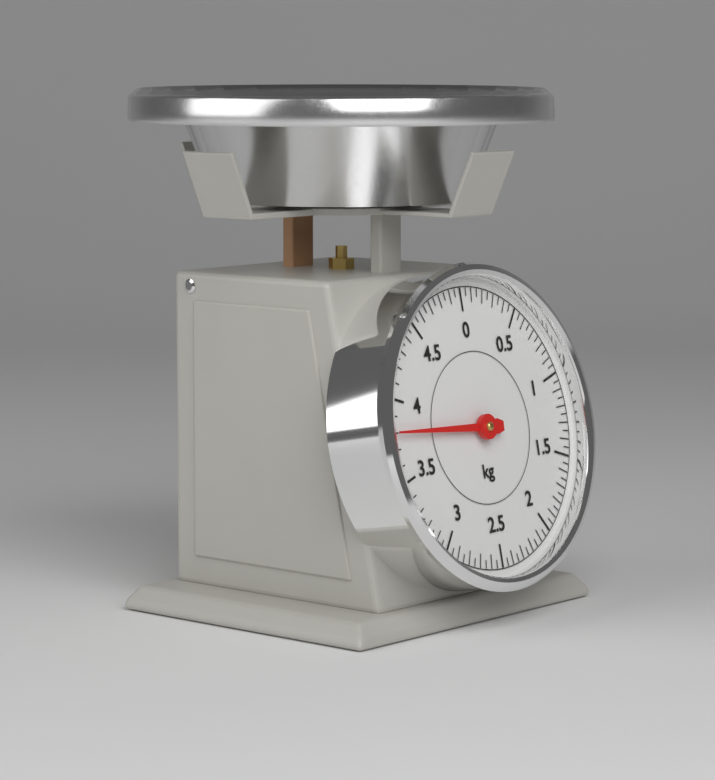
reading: 3.80 kg
